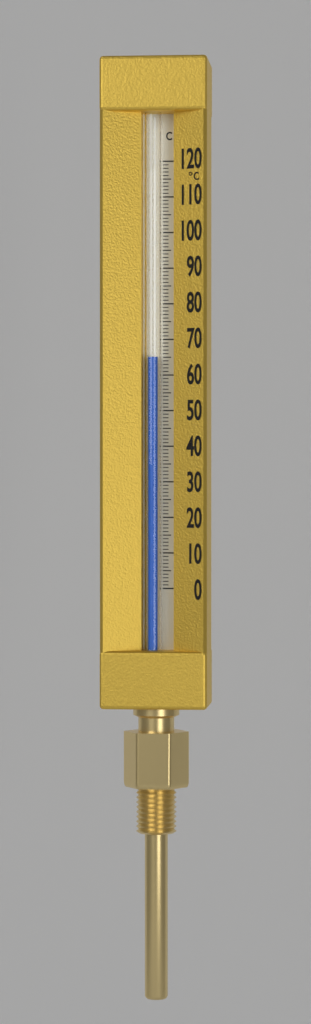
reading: 65 °C
